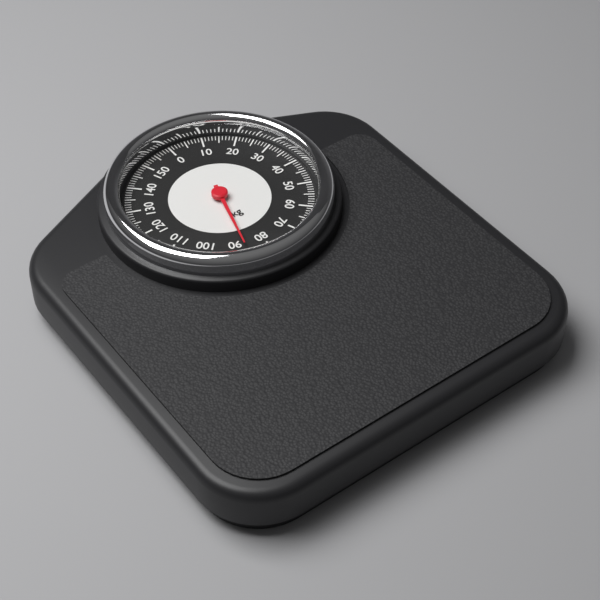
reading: 87 kg
